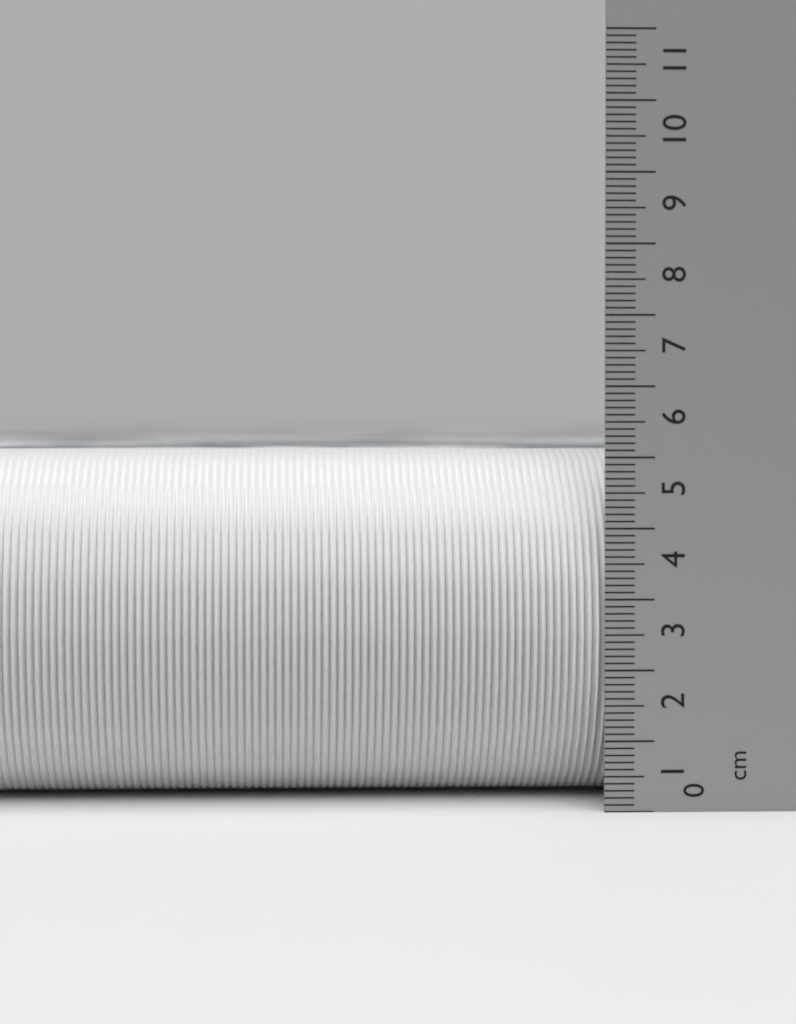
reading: 5.1 cm
